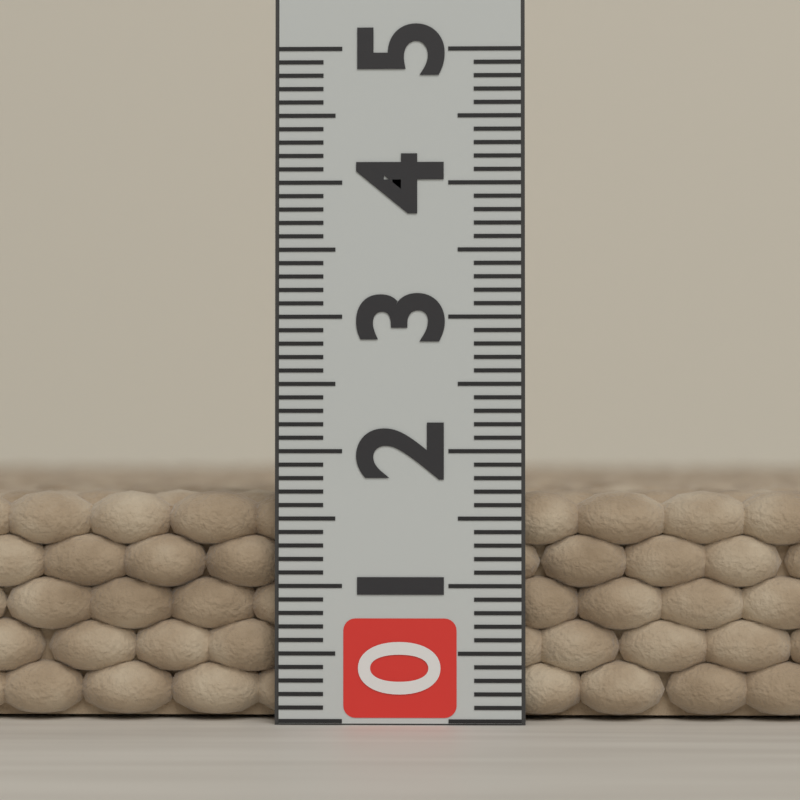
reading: 1.7 (no unit)
